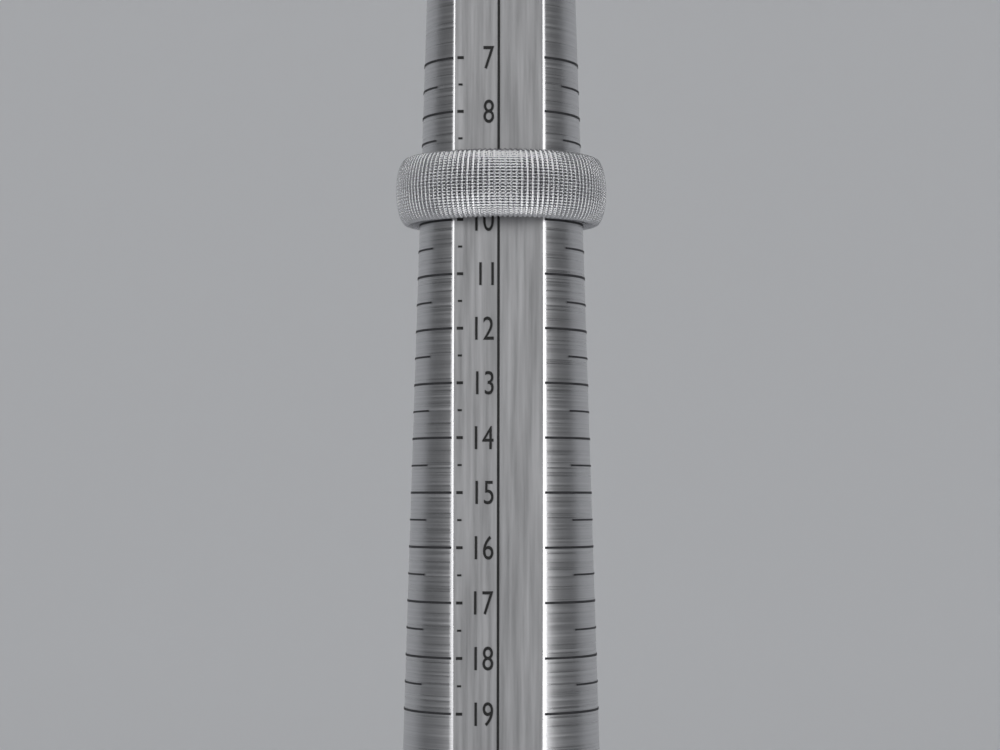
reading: 10.0 (no unit)
